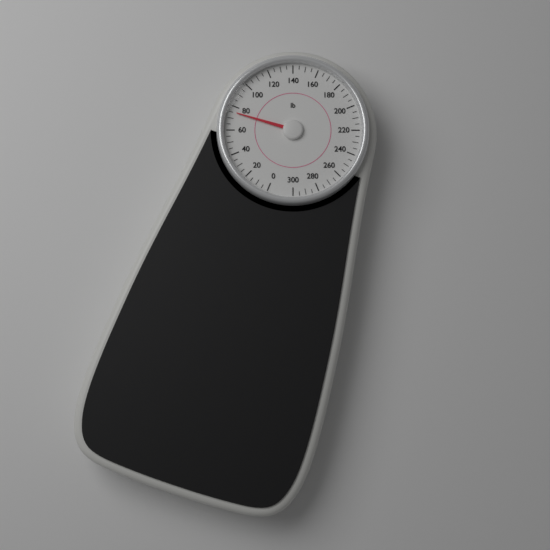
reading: 75 lb
